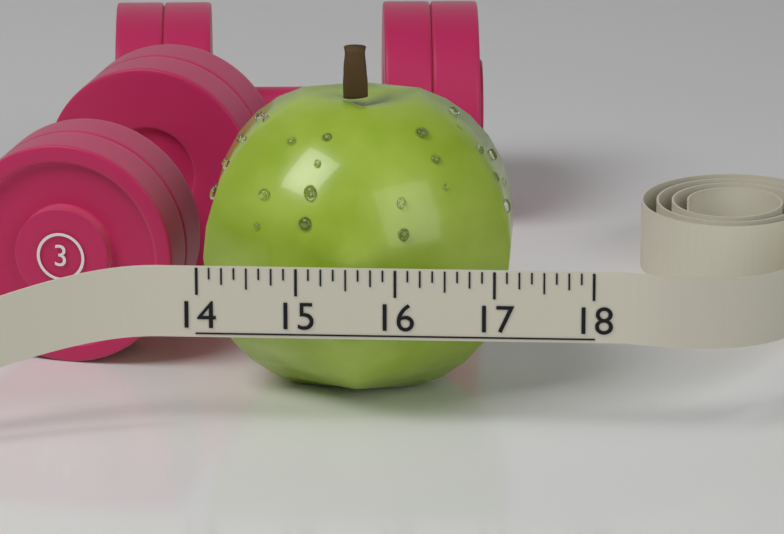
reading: 17.125 (no unit)
